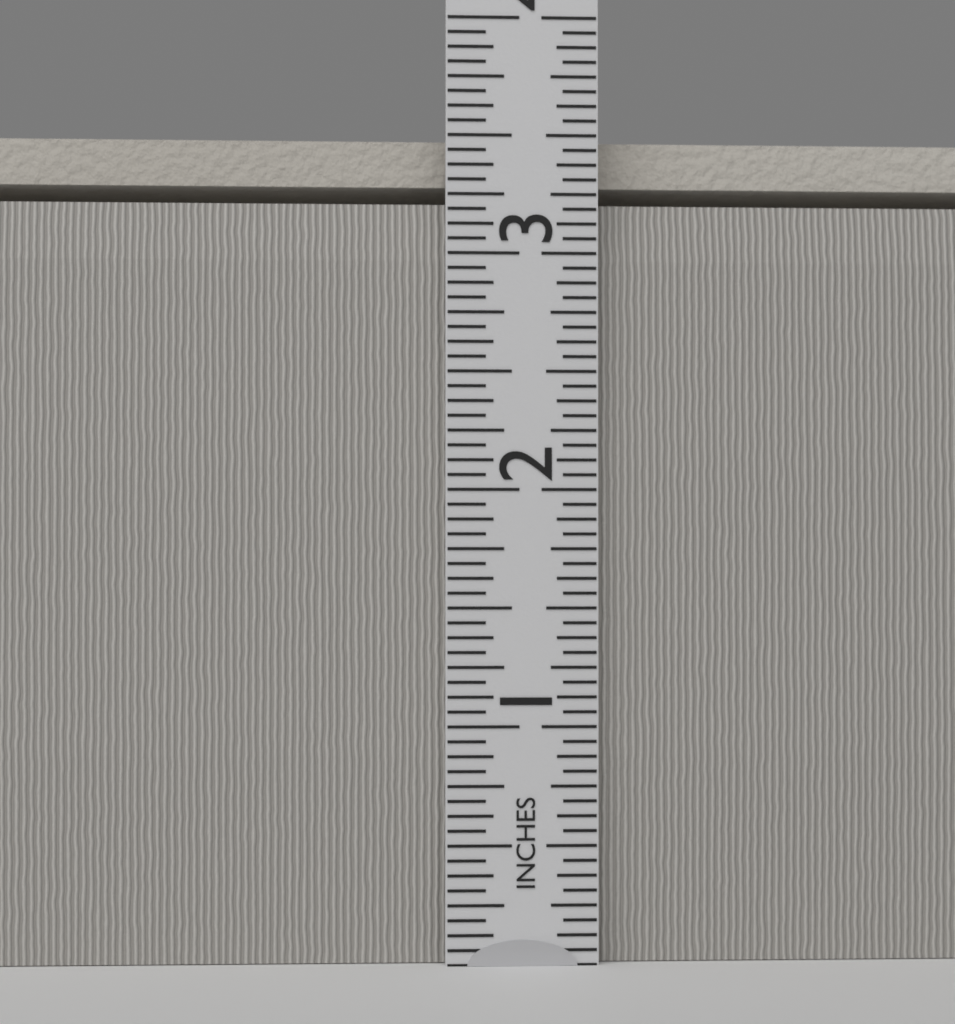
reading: 3.5000 in
